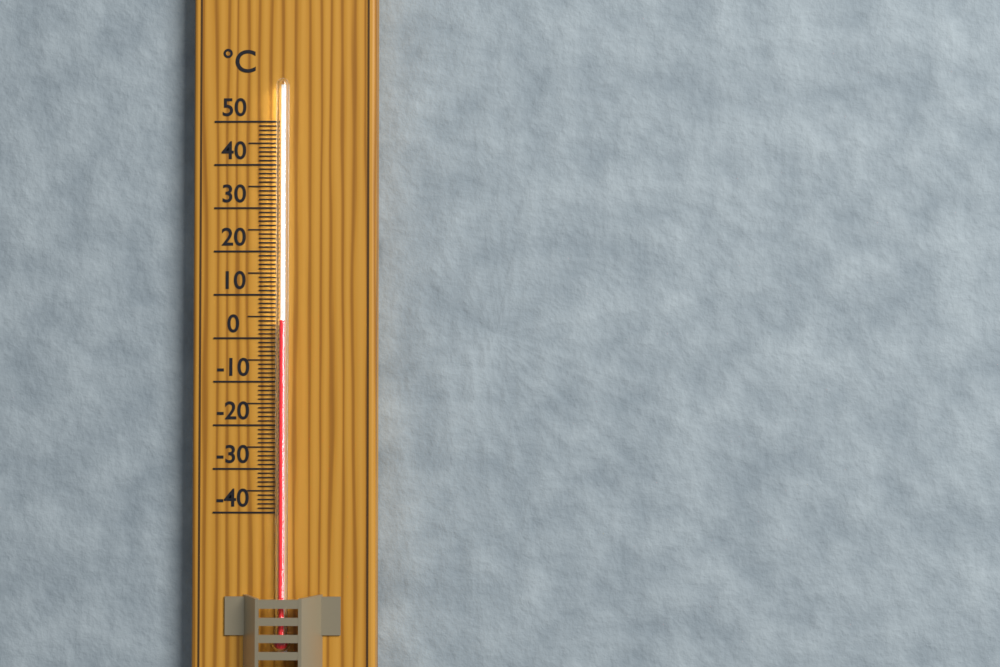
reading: 4 °C
